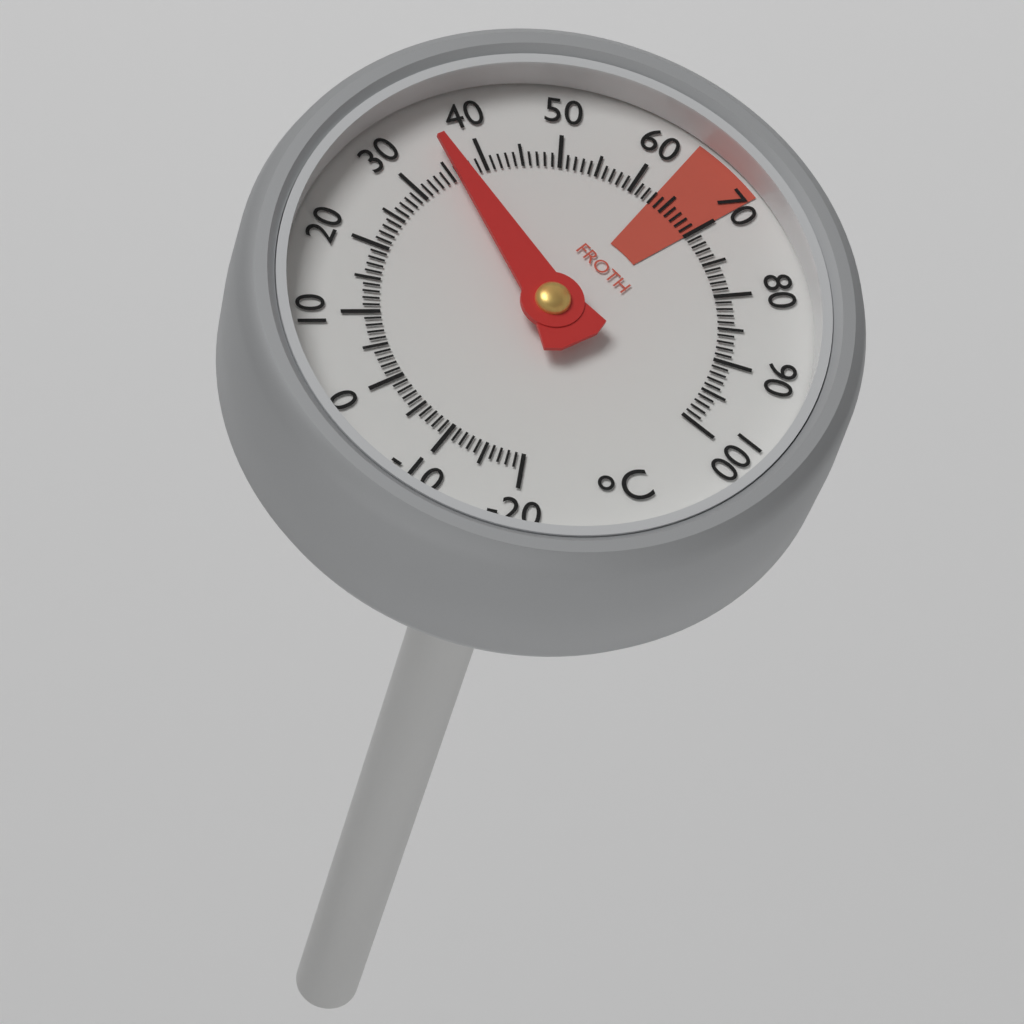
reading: 36 °C
